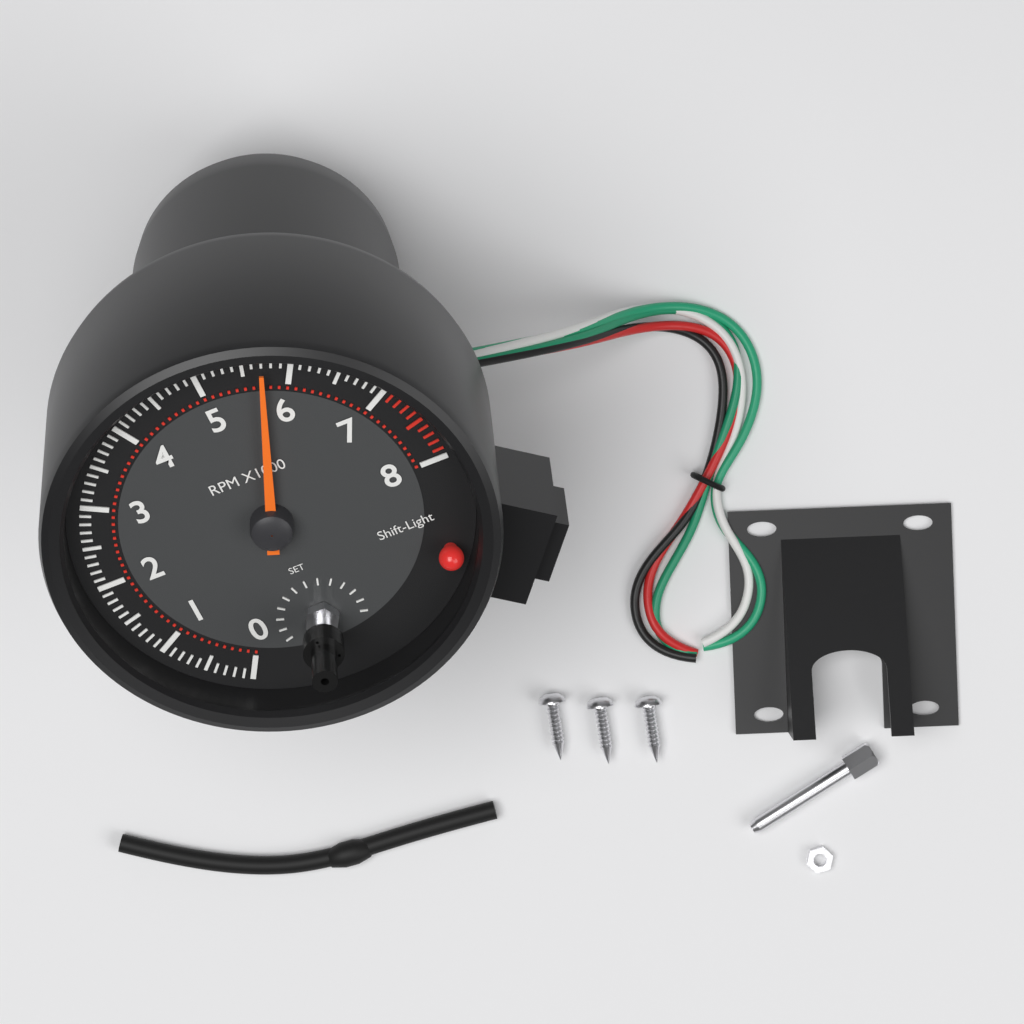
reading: 5700 RPM
